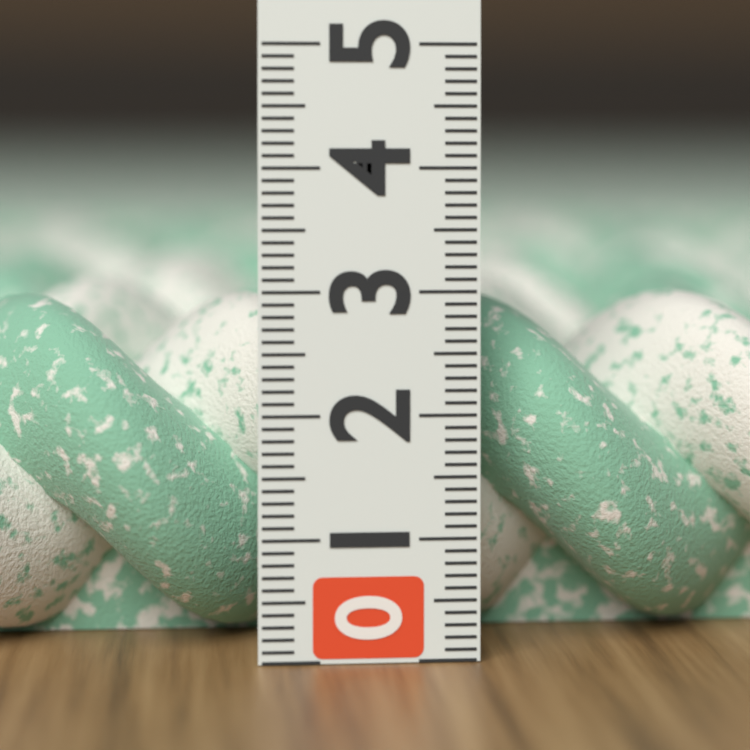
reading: 2.9 (no unit)
